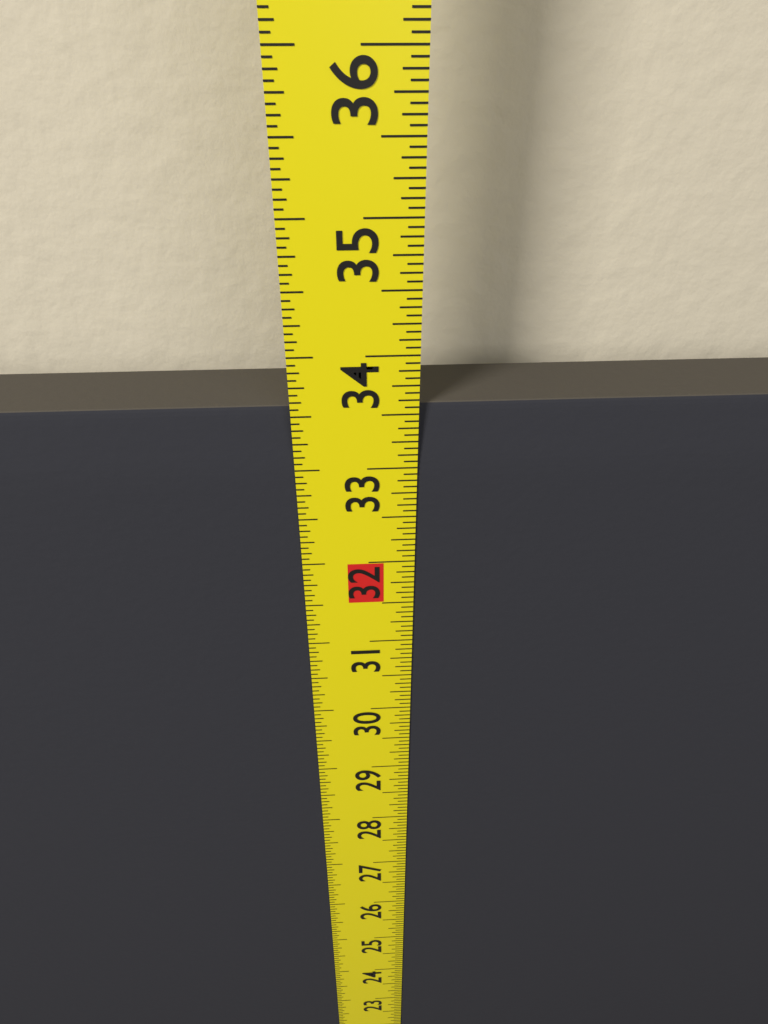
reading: 33.5625 in
